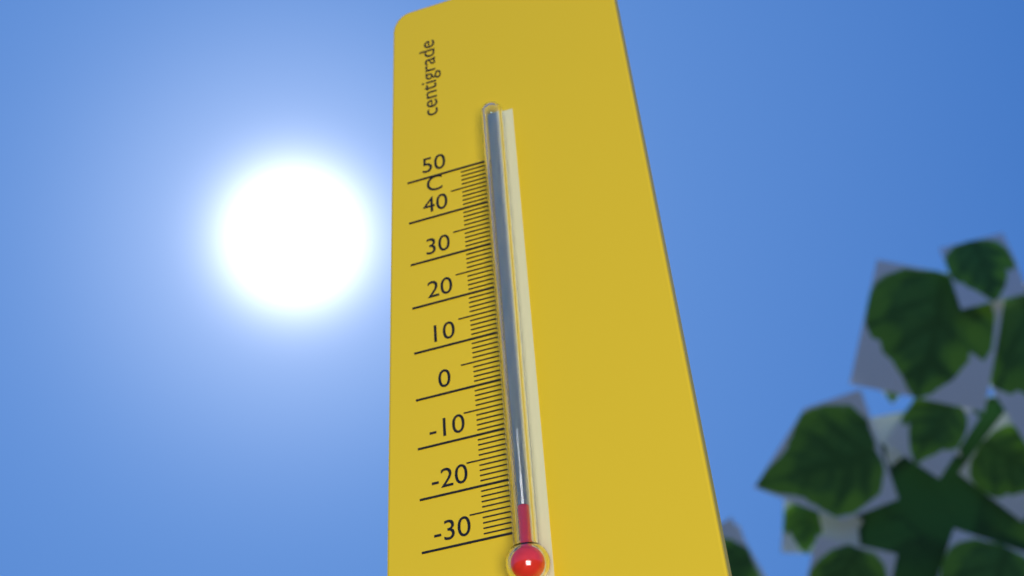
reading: -28 °C
